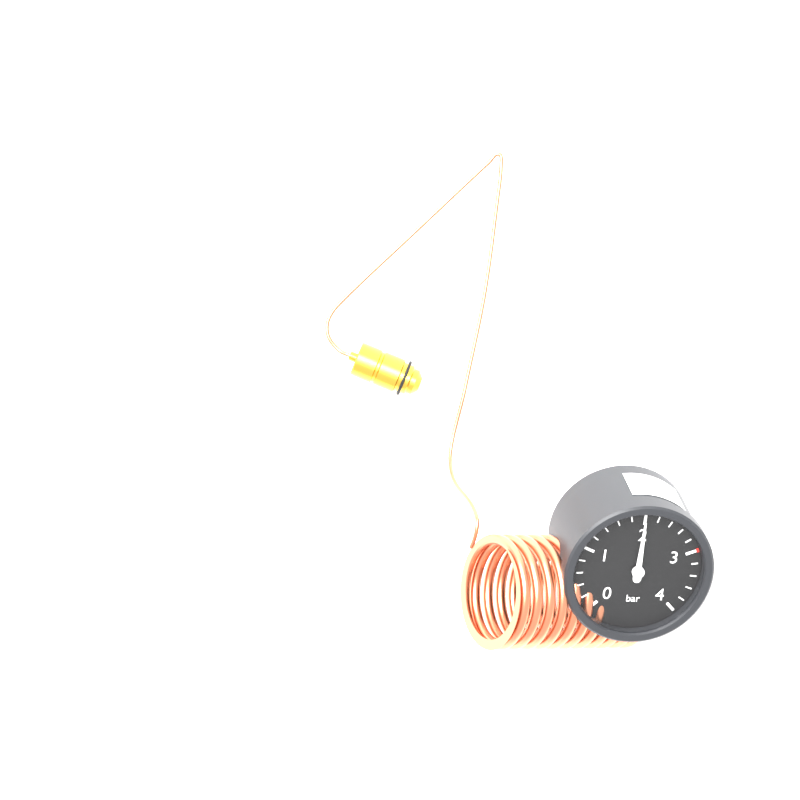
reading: 2.0 bar
